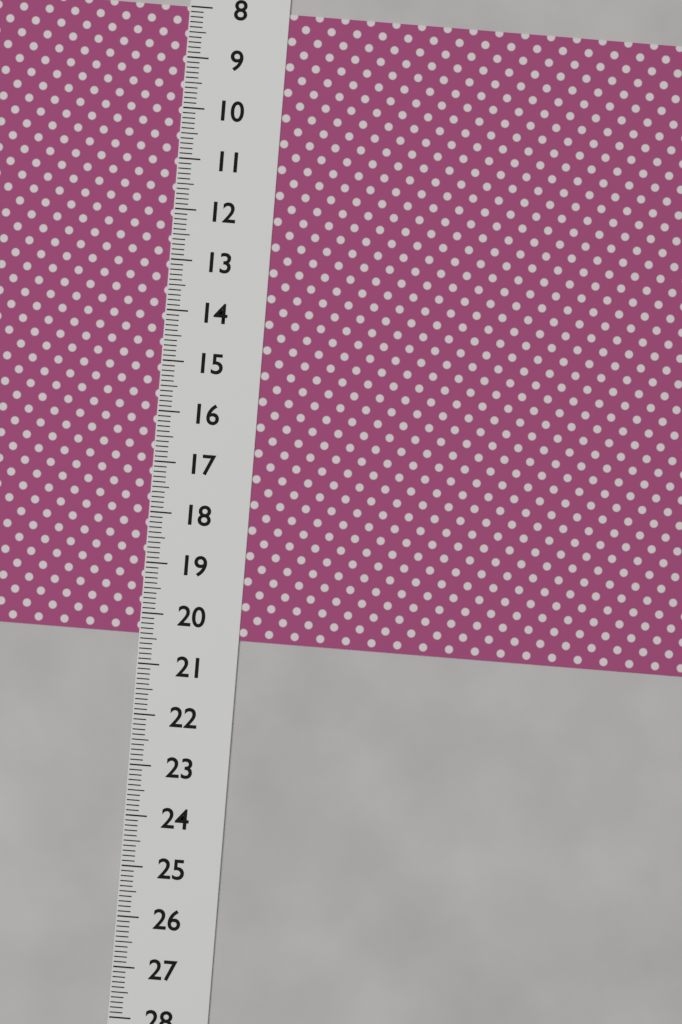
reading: 20.4 (no unit)
